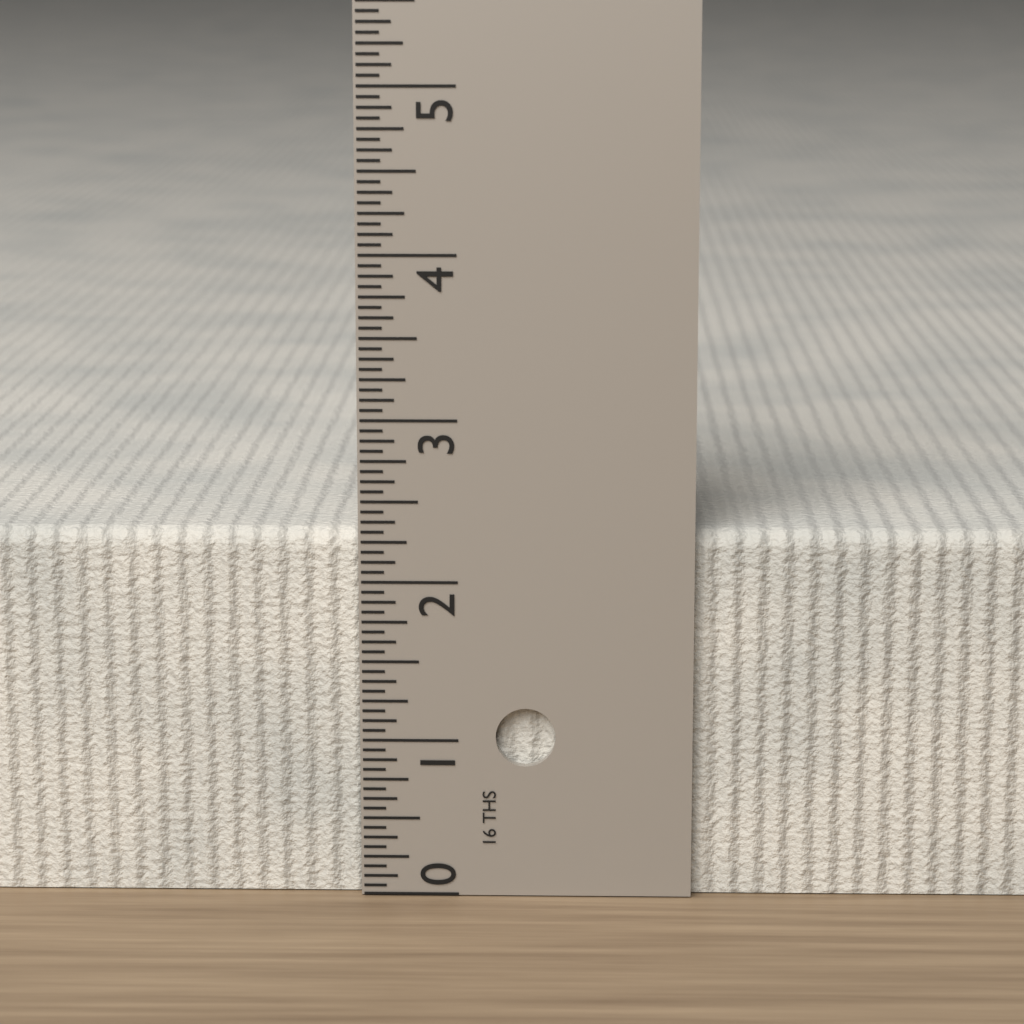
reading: 2.3125 in
